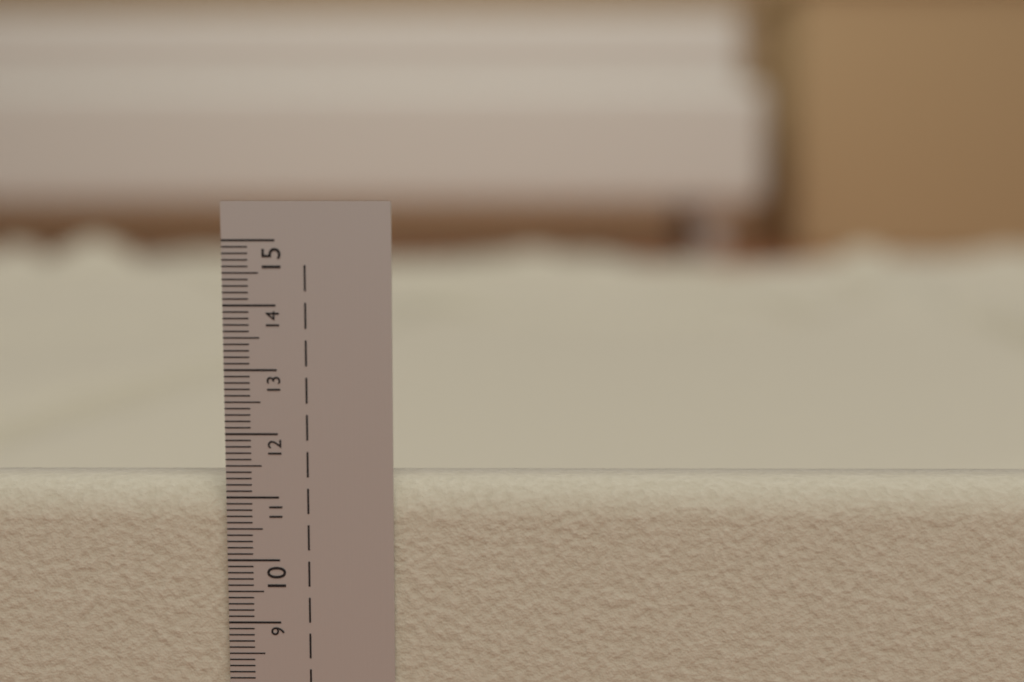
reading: 11.2 cm
